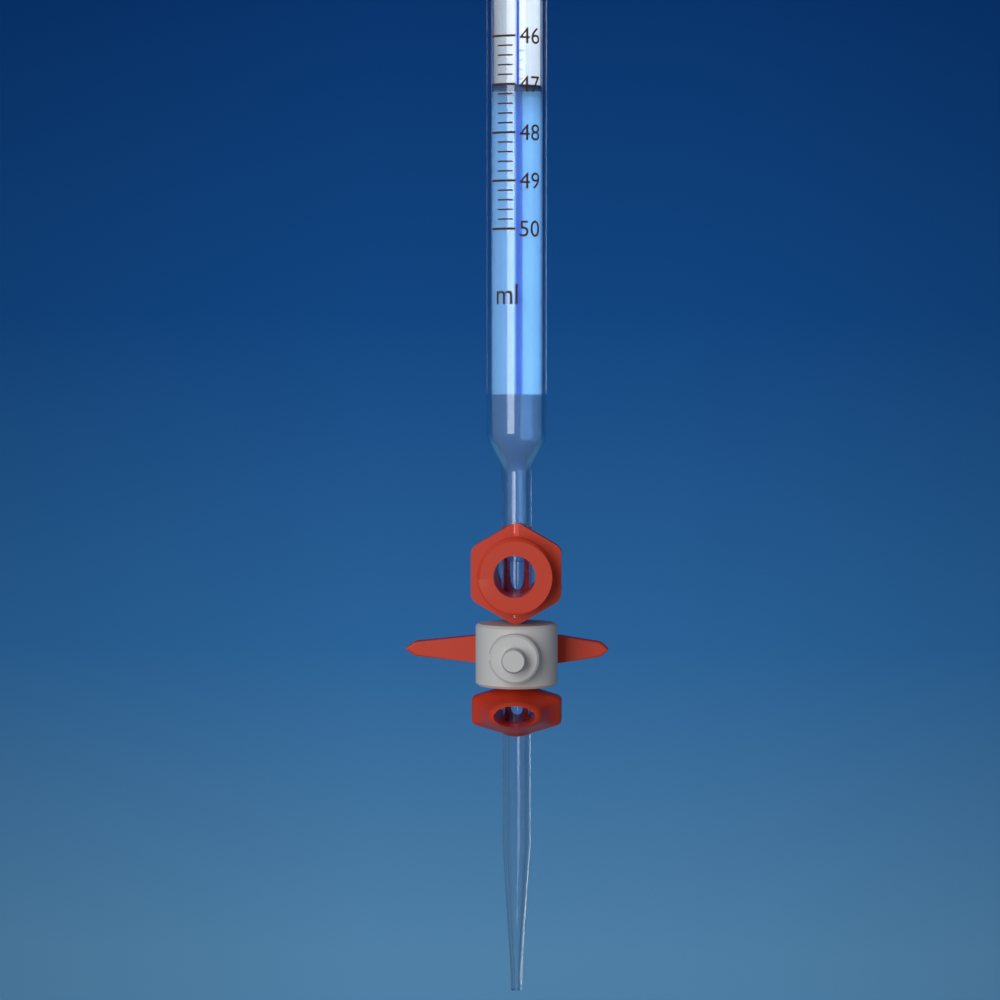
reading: 47.0 ml
